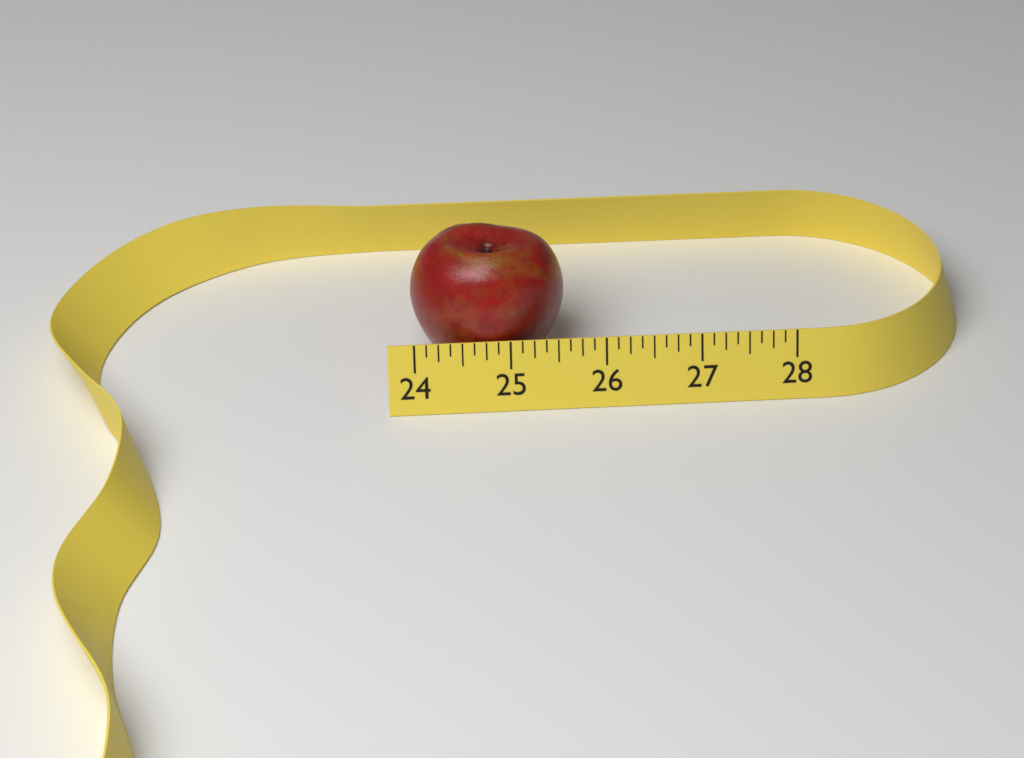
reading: 25.625 (no unit)
